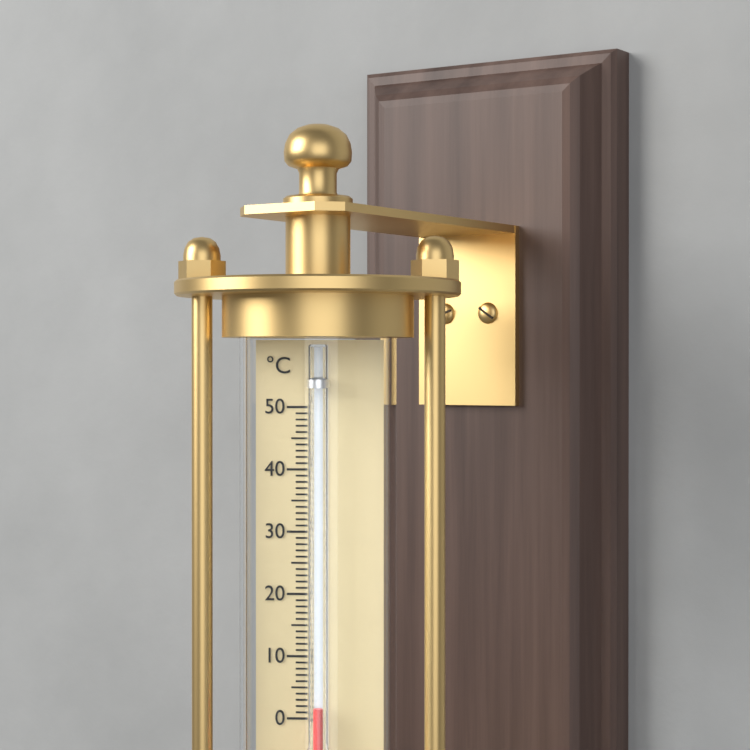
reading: 2 °C
